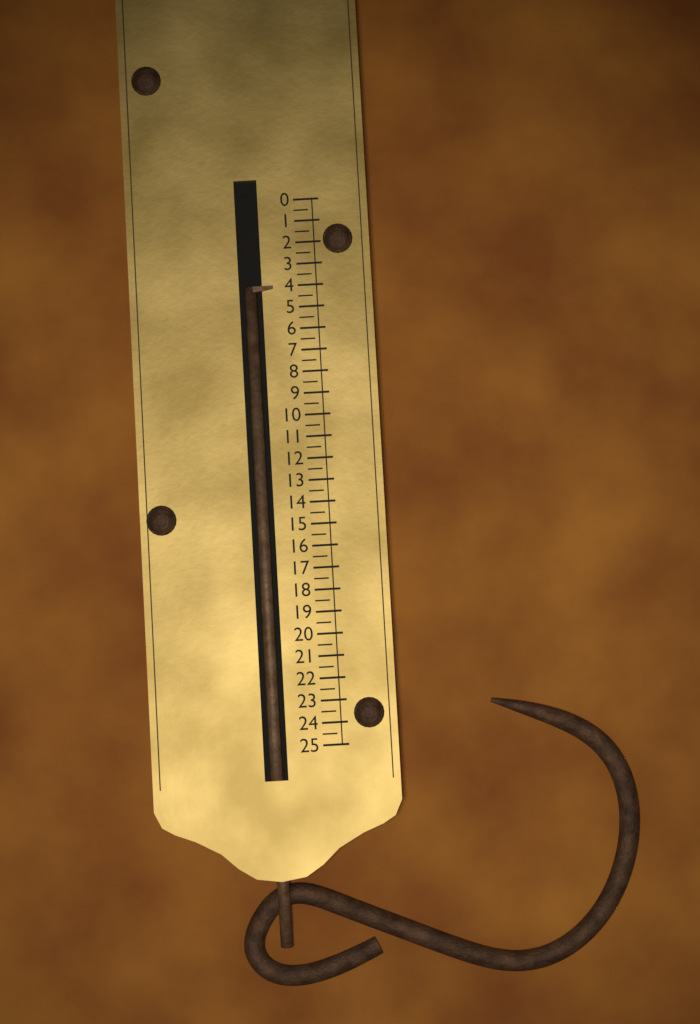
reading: 4.0 (no unit)
